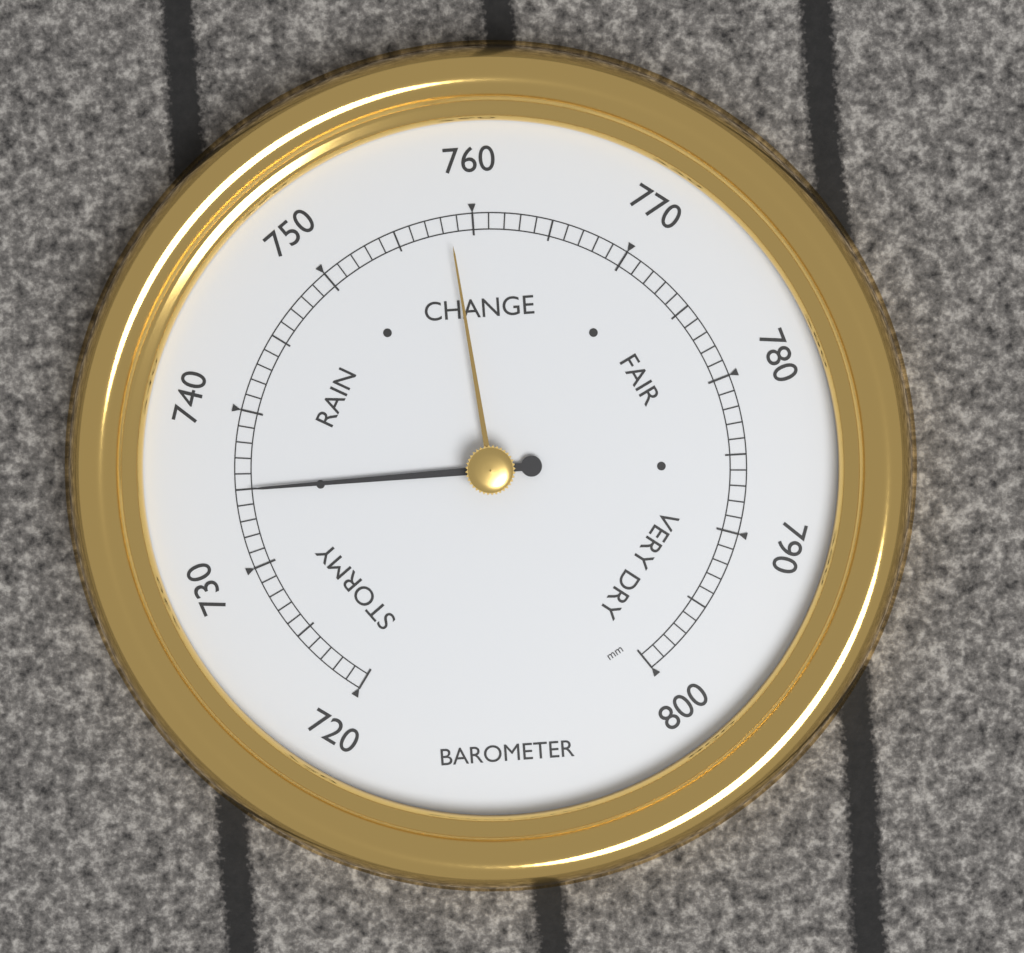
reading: 735 mm
